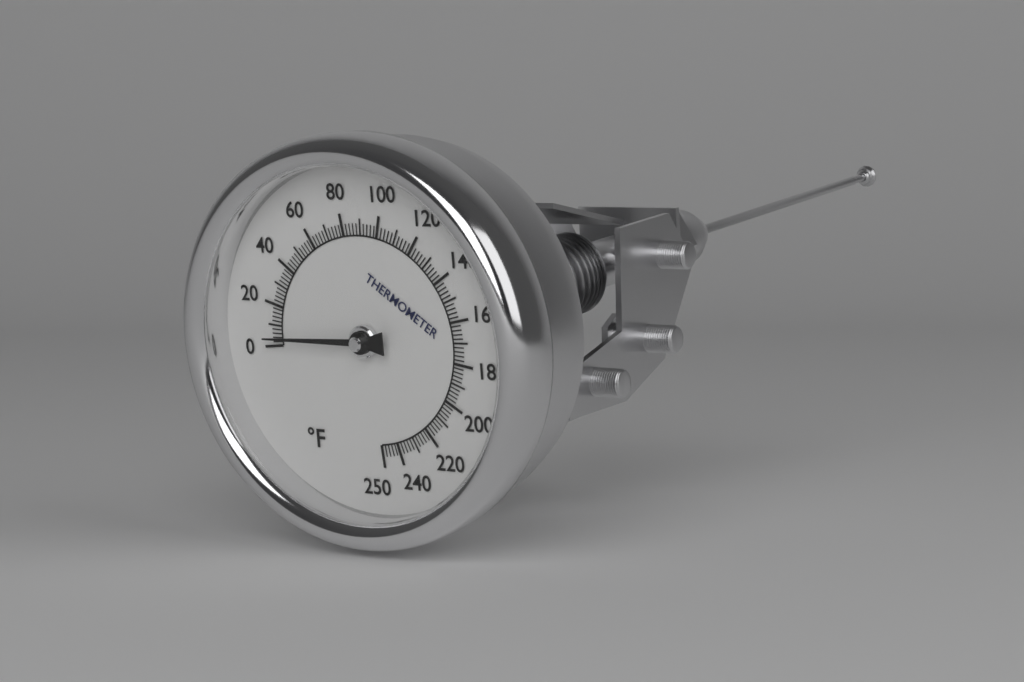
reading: 4 °F
